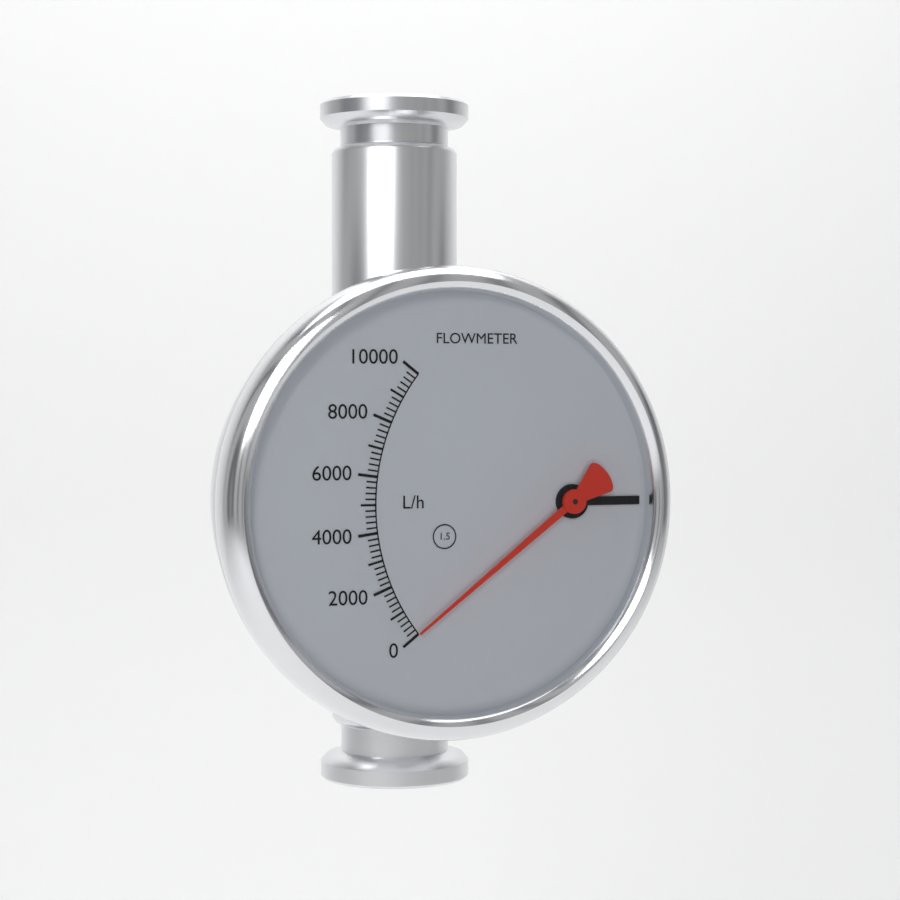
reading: 0 L/h
